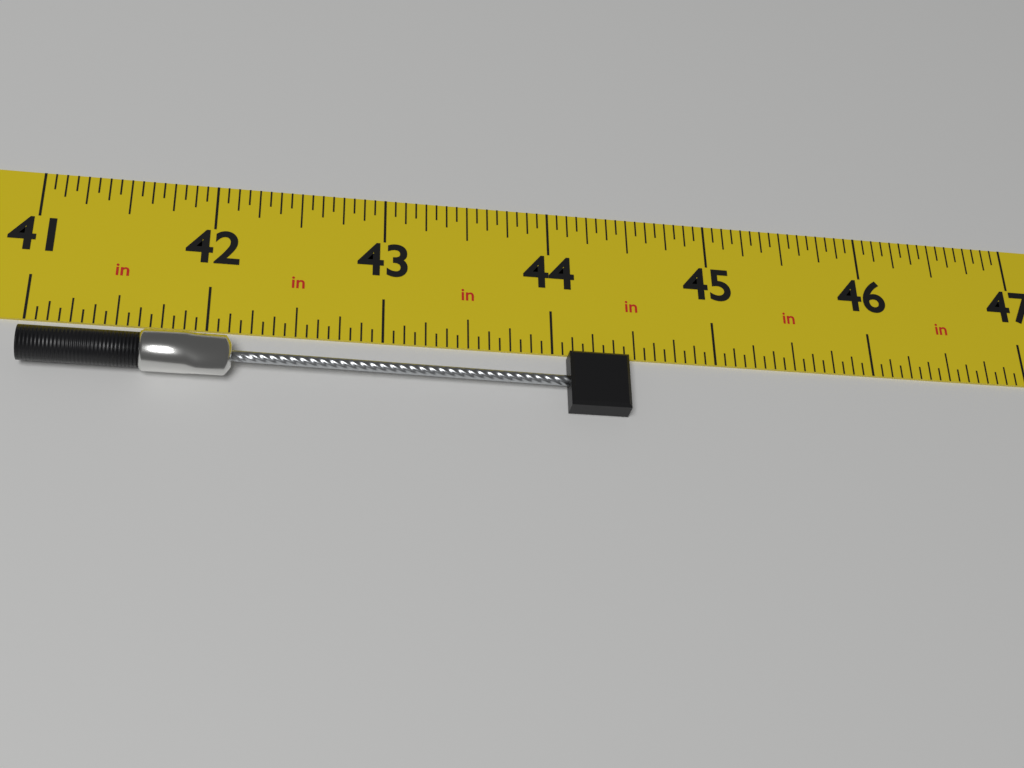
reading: 44.4375 in
